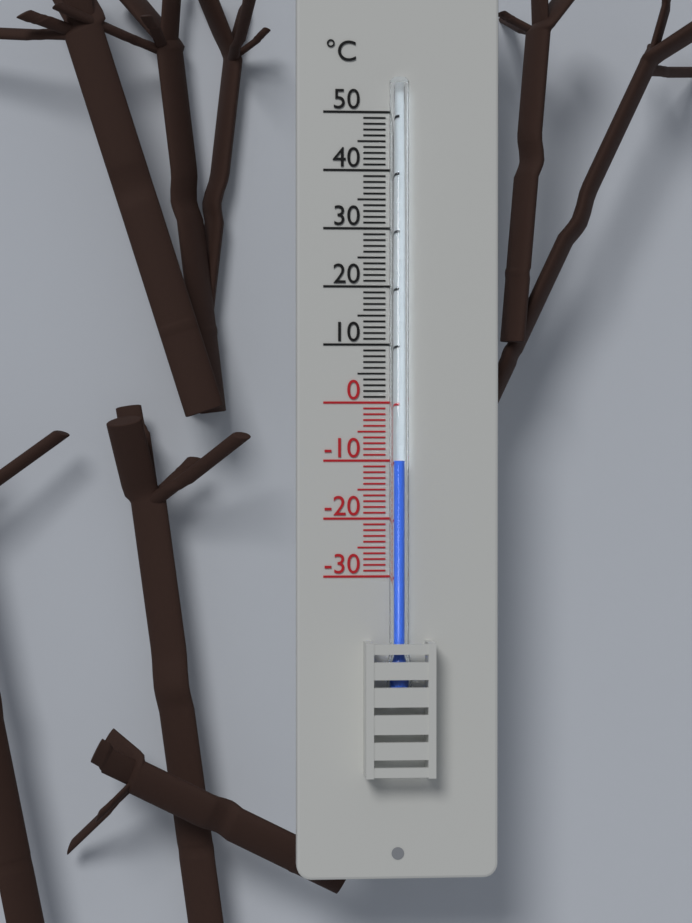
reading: -10 °C
